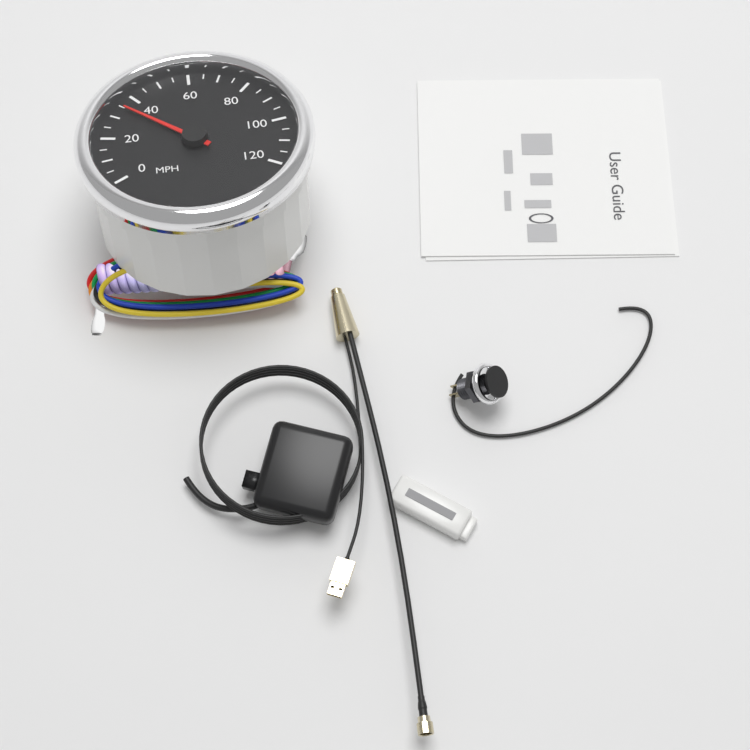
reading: 35 MPH
